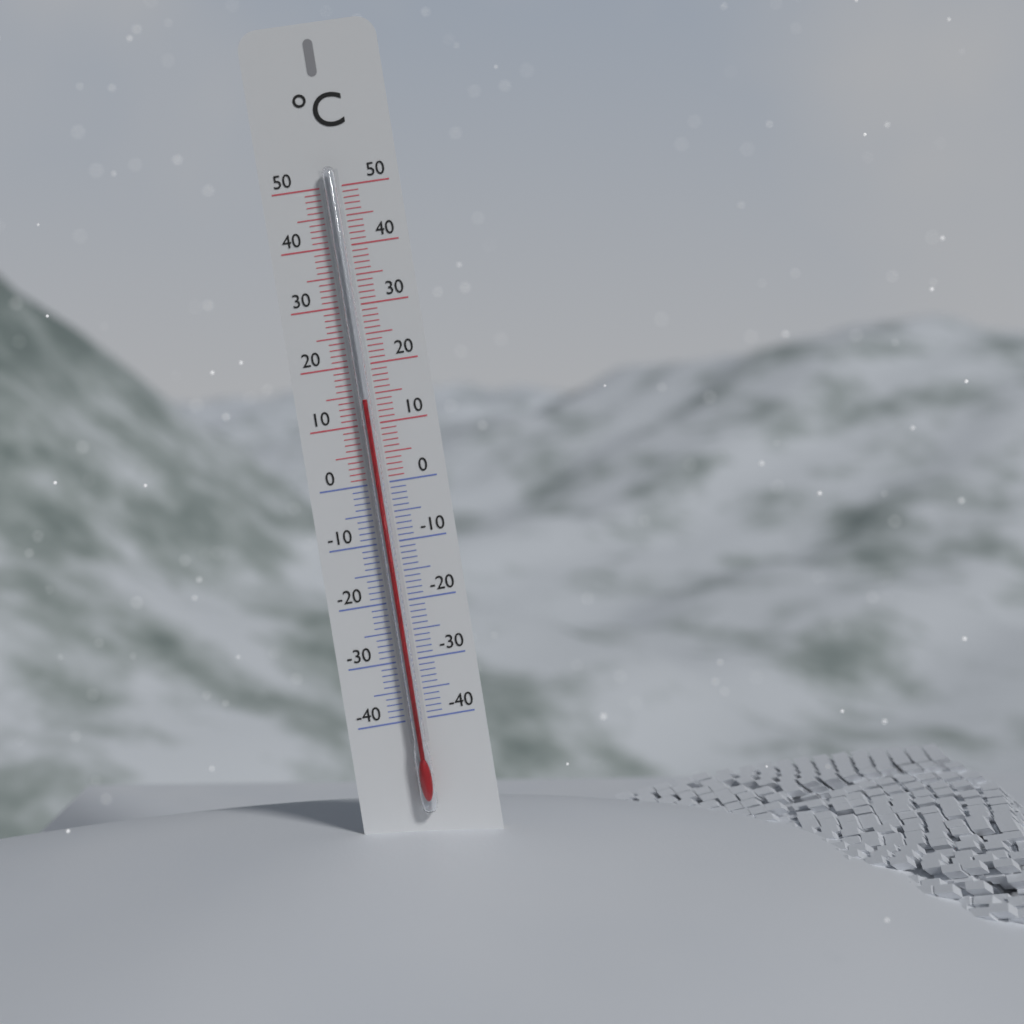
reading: 14 °C
